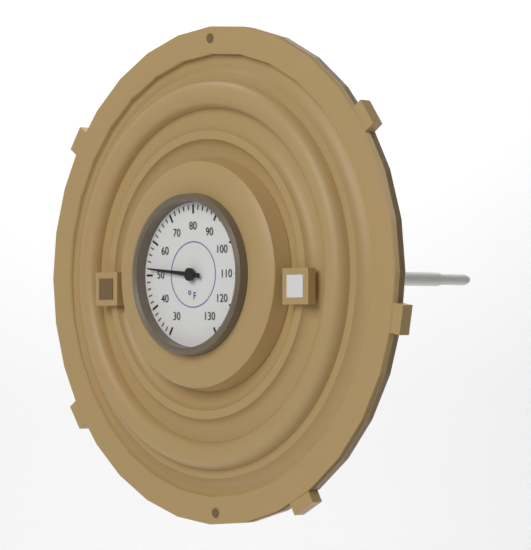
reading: 52 °F
